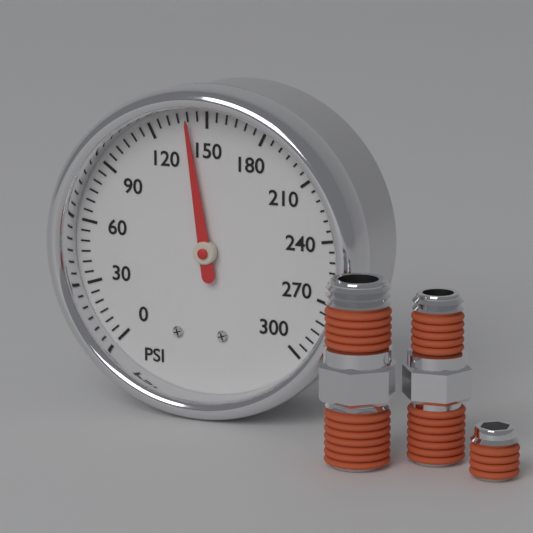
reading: 140 psi
